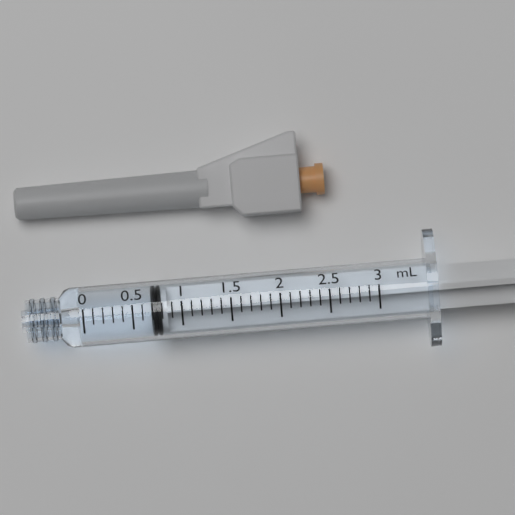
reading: 0.7 ml
